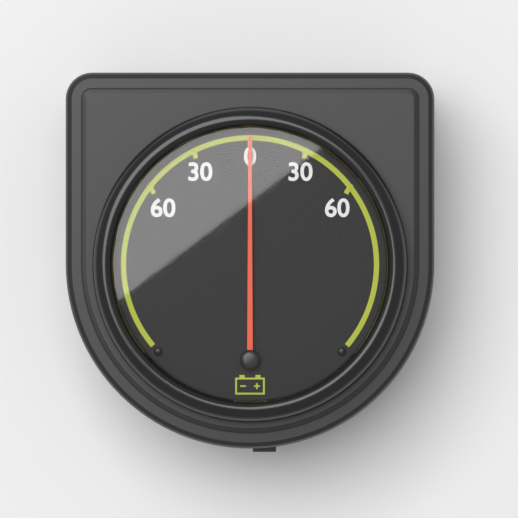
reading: 0 (no unit)
